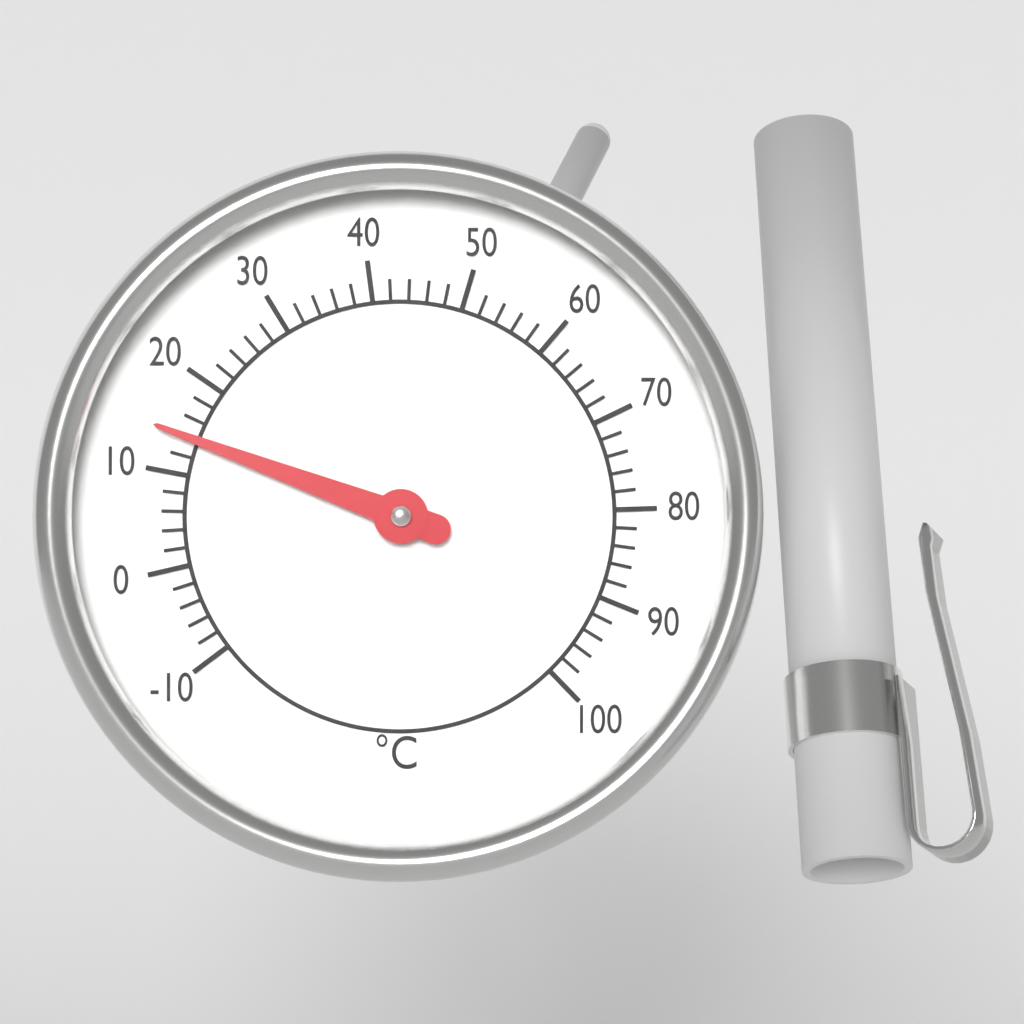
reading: 14 °C
